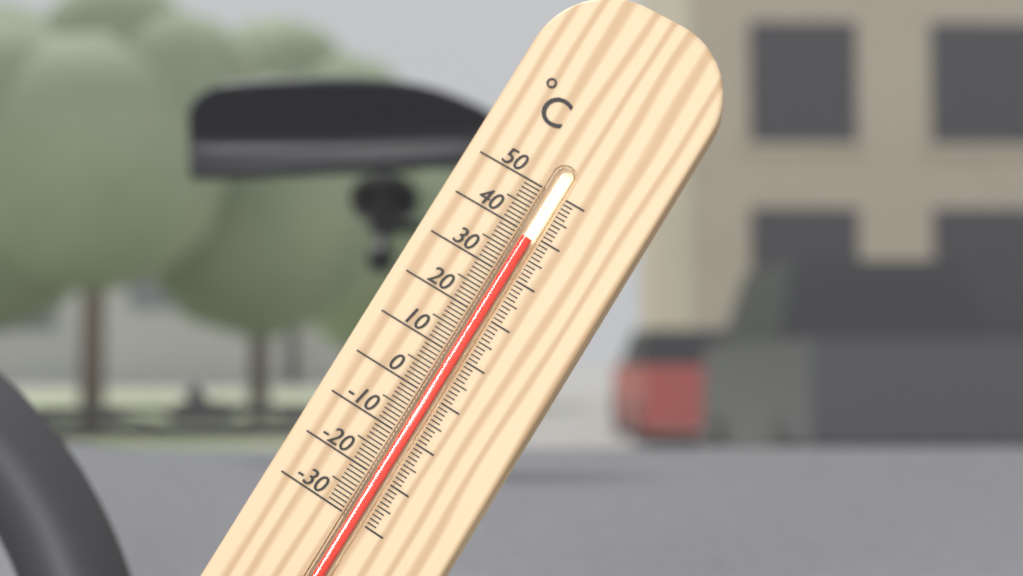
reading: 39 °C
